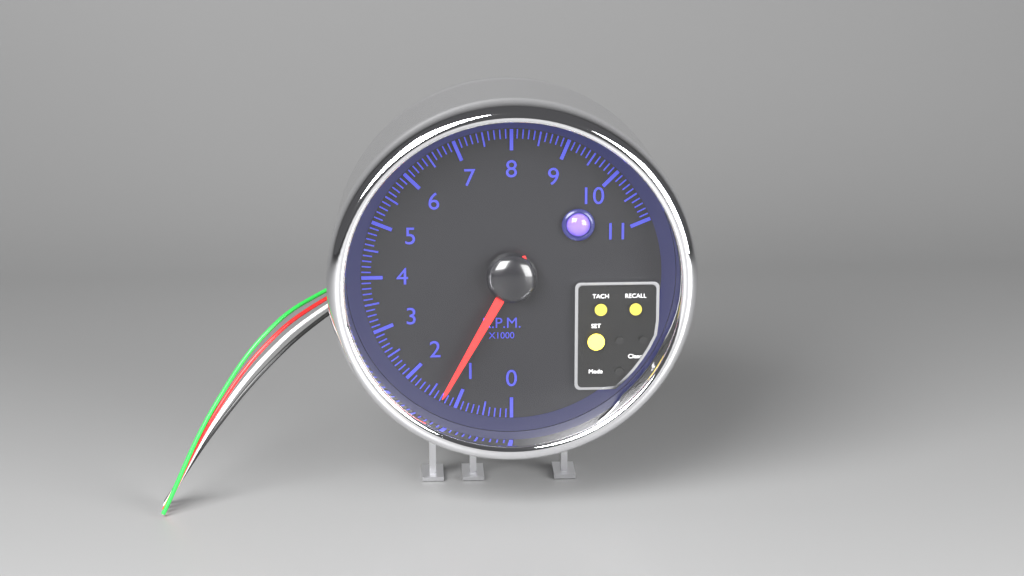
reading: 1.3 rpm x1000
